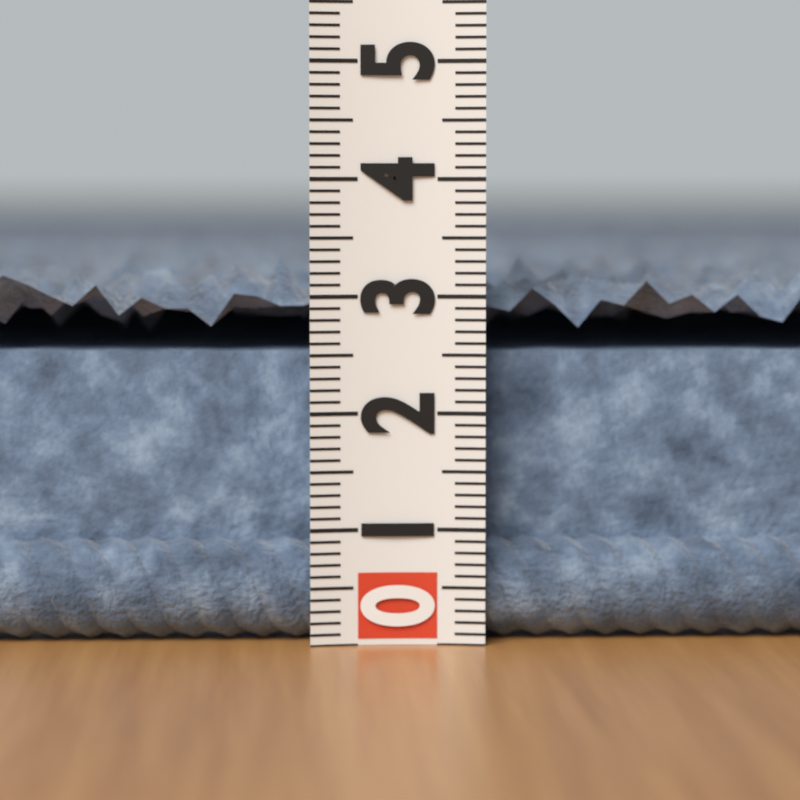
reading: 3.3 (no unit)
